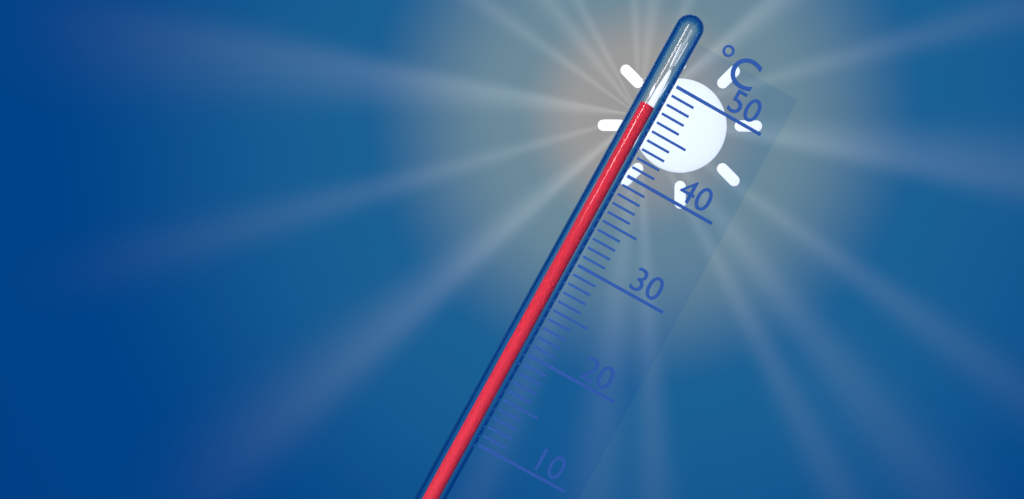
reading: 47 °C
